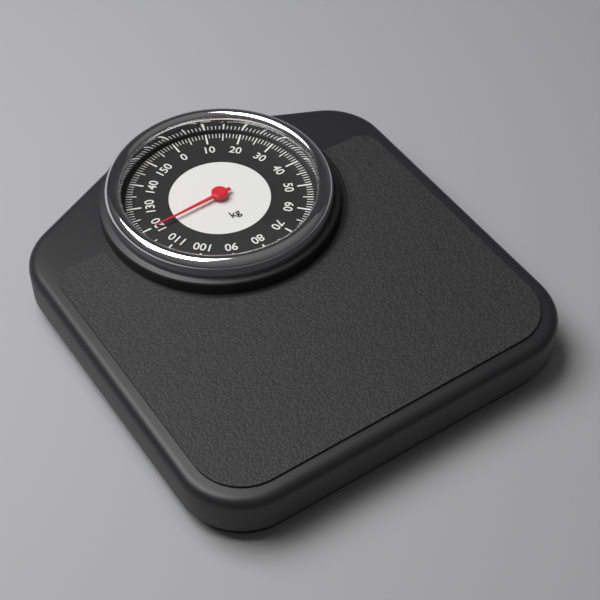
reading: 119 kg
